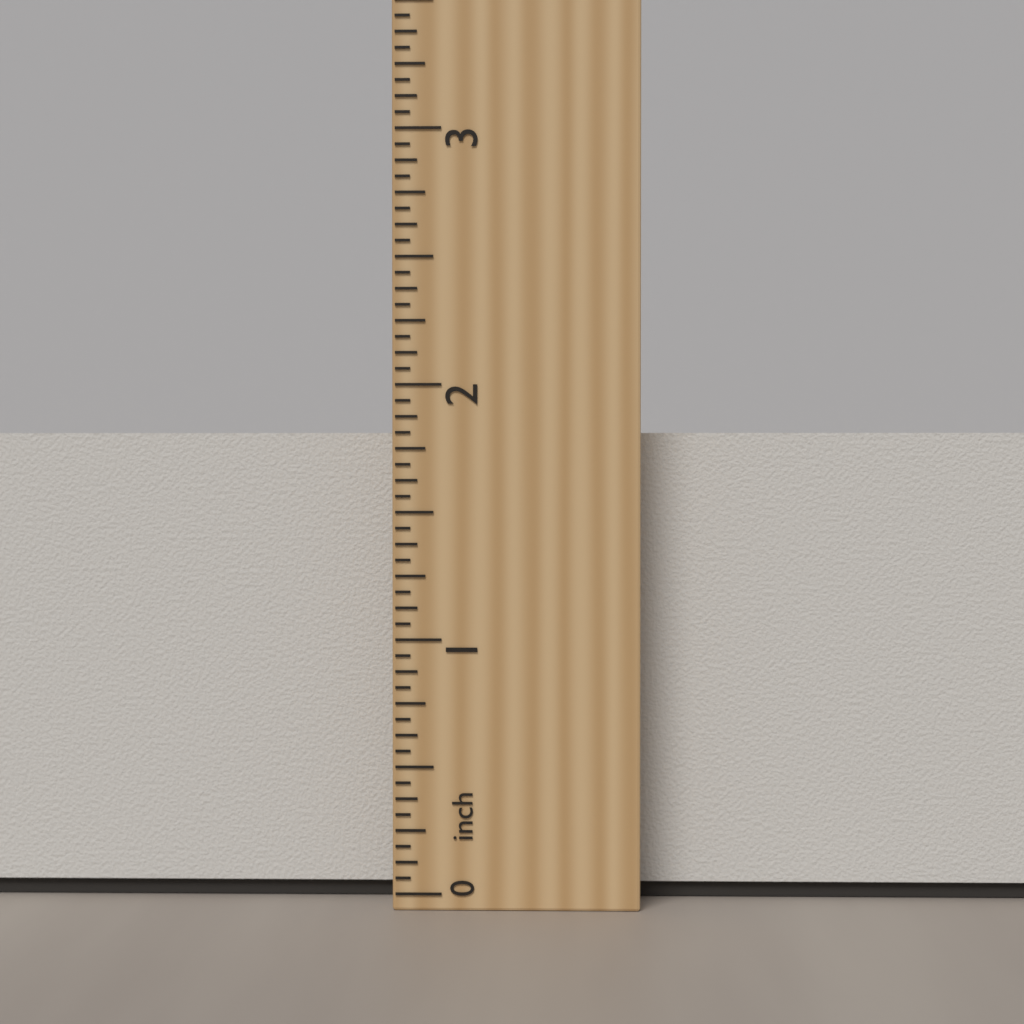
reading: 1.8125 inch
